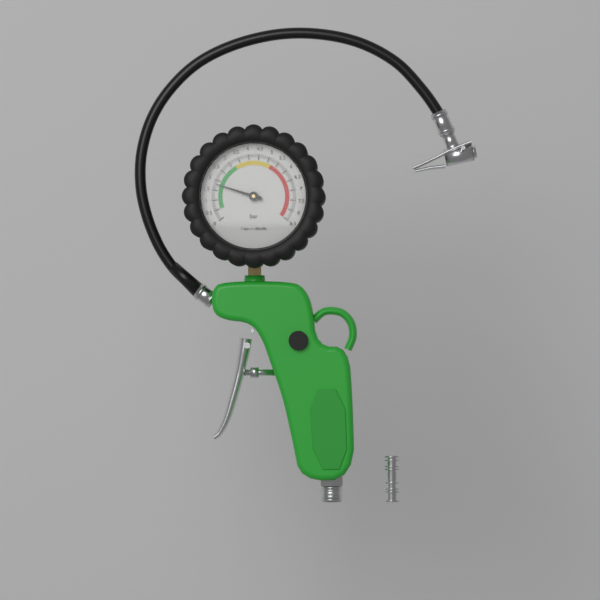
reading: 1.8 bar
